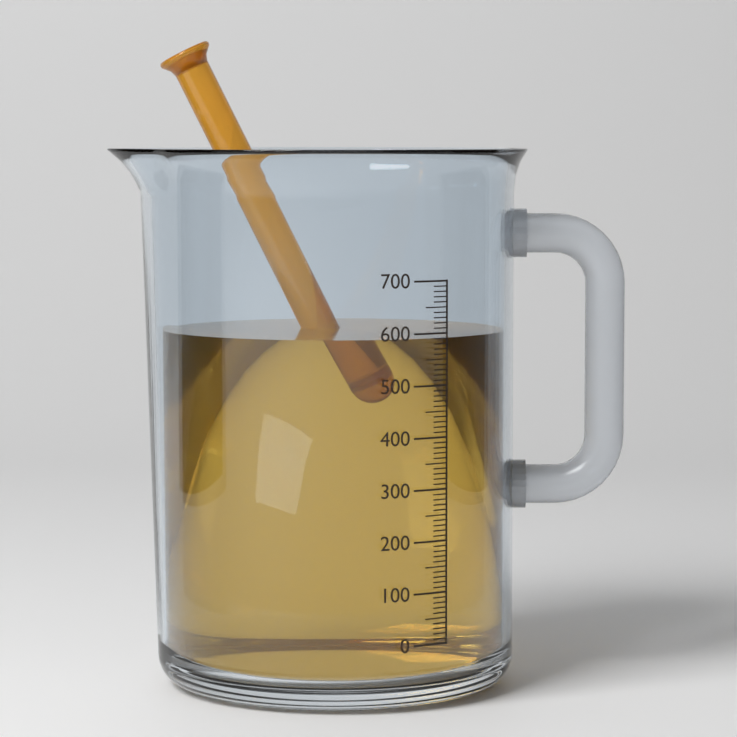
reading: 590 (no unit)
